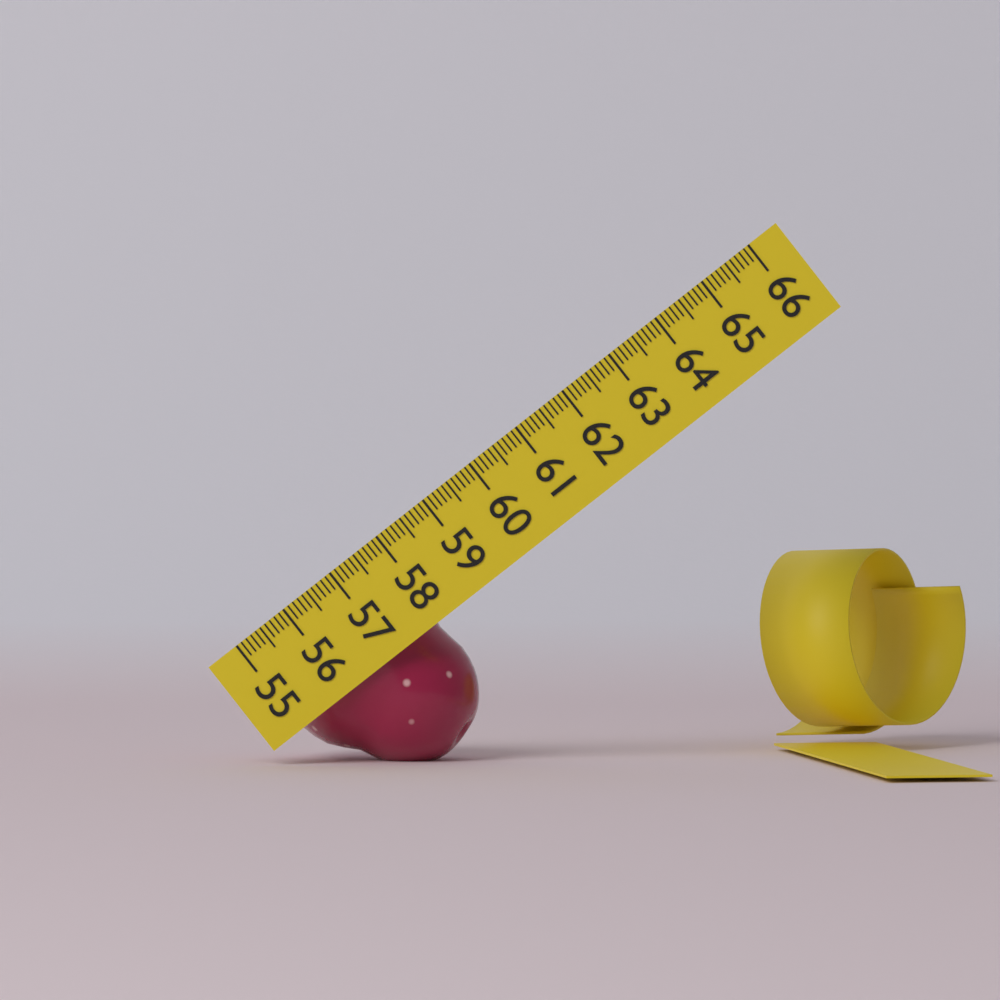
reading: 58.0 (no unit)
